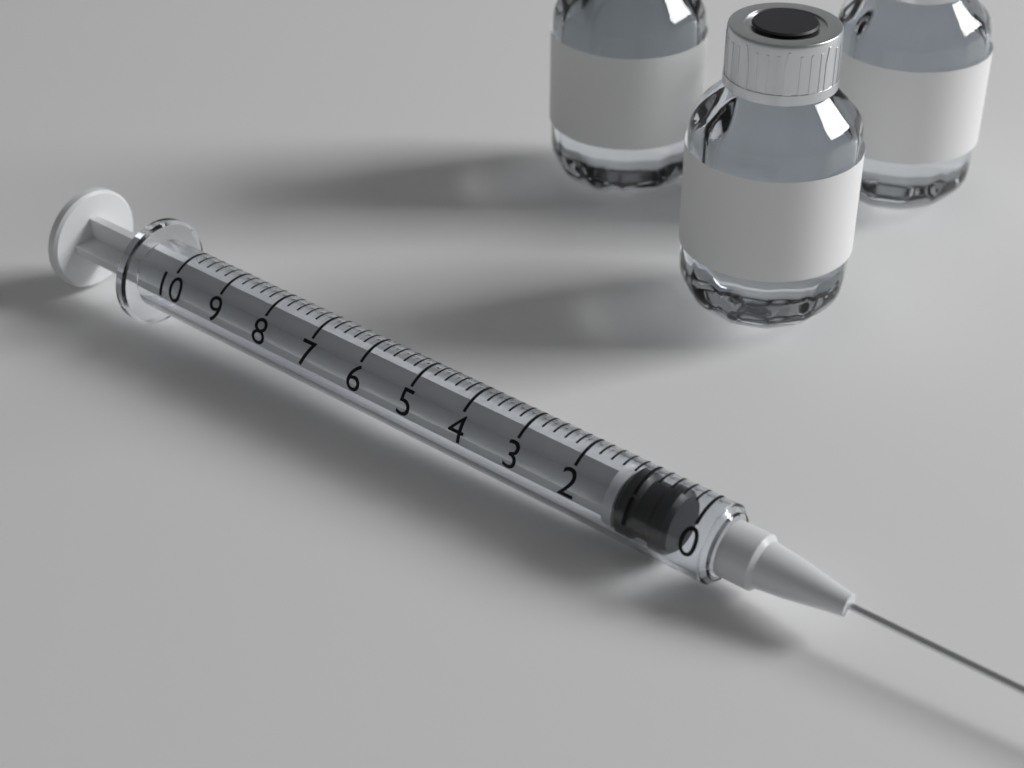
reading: 0.4 (no unit)
